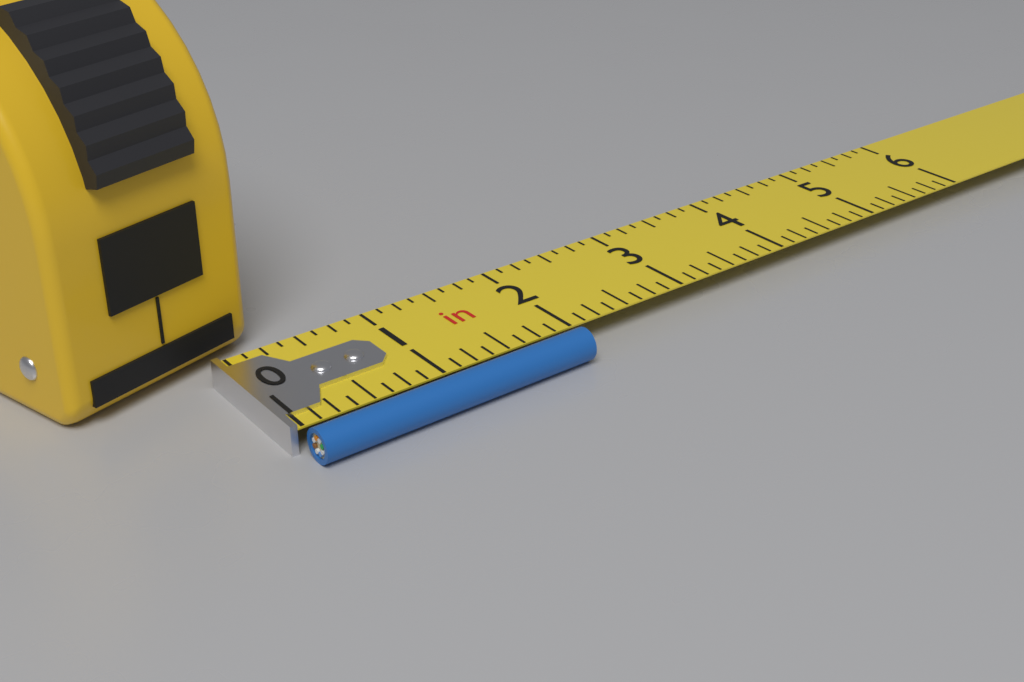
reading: 2.000 in
